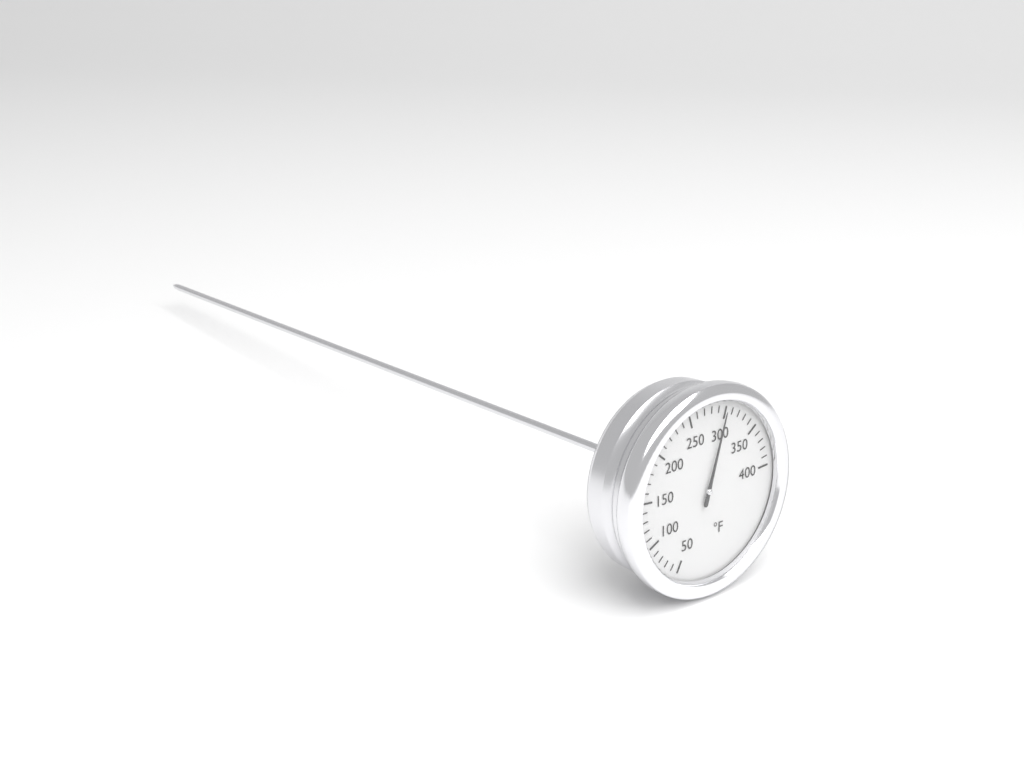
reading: 300 °F
